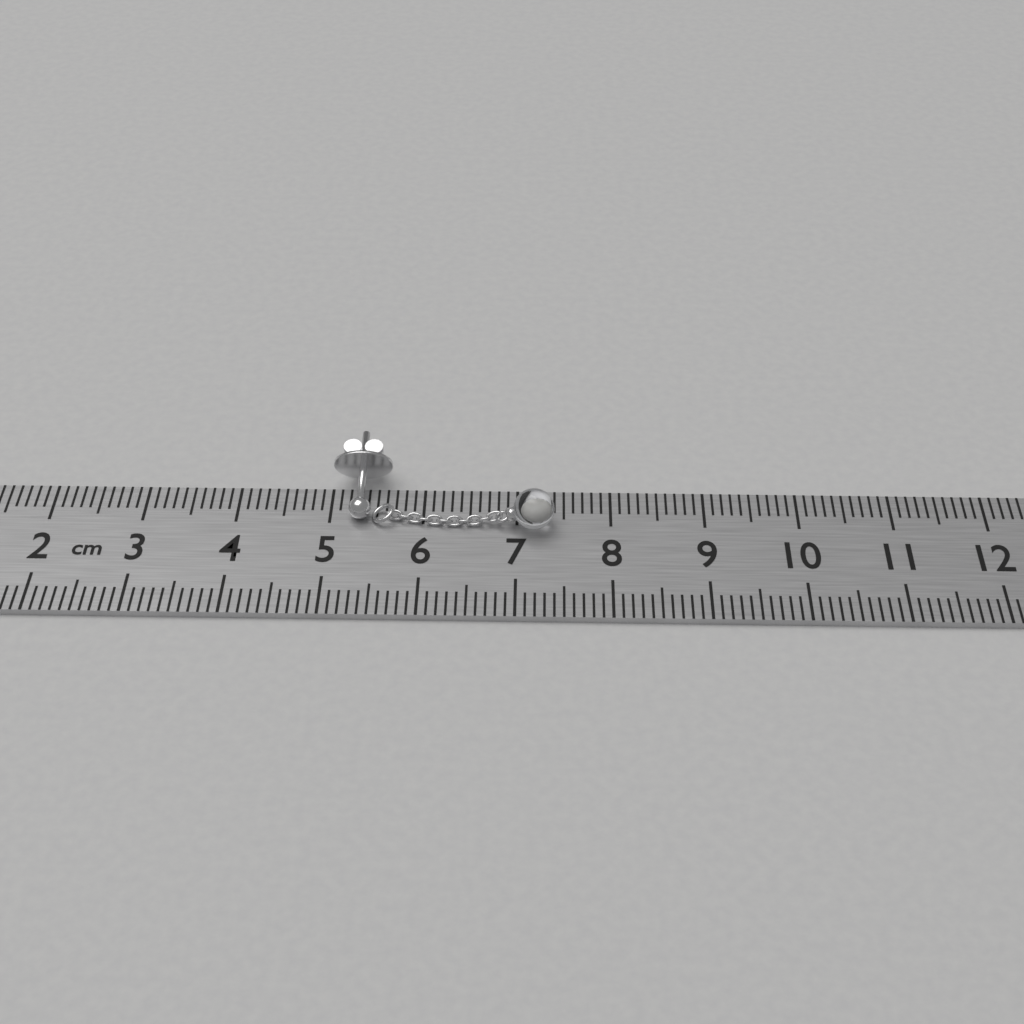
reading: 7.4 cm
